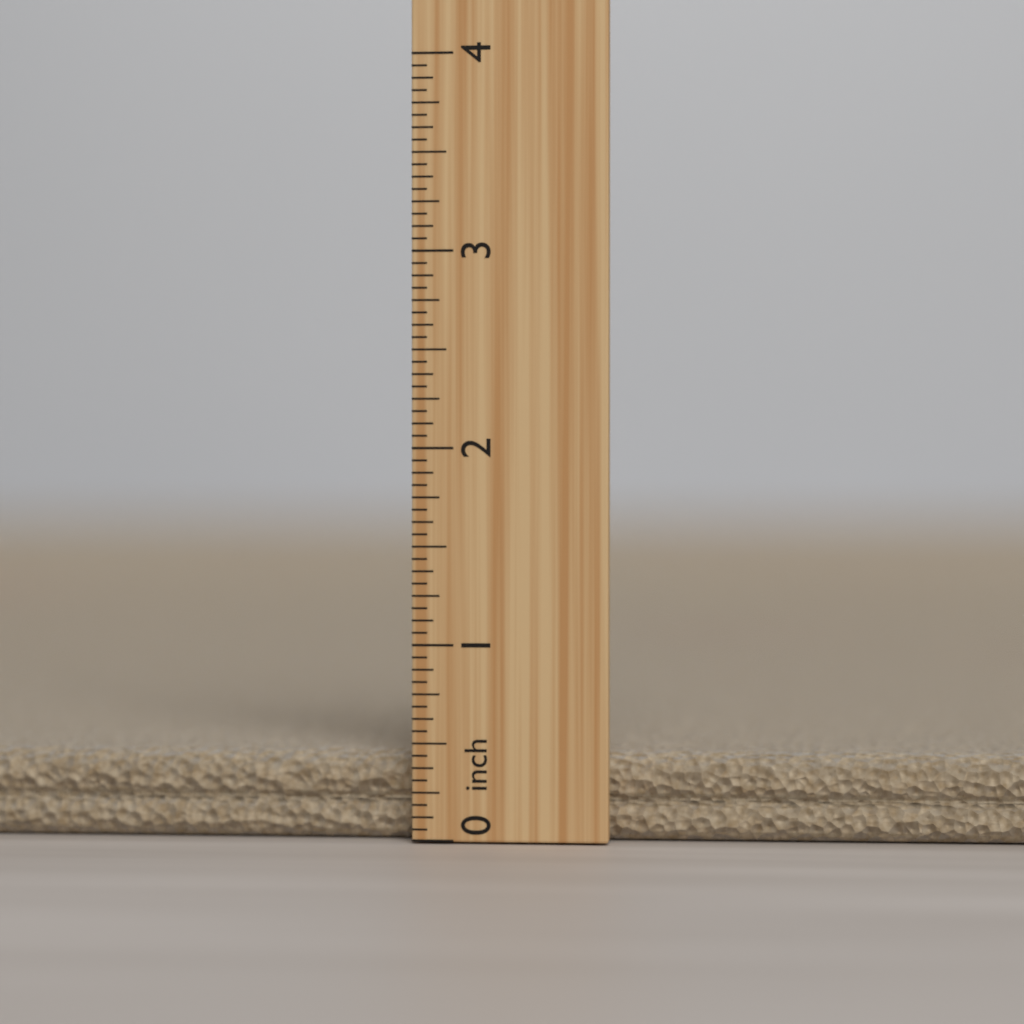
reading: 0.4375 inch
